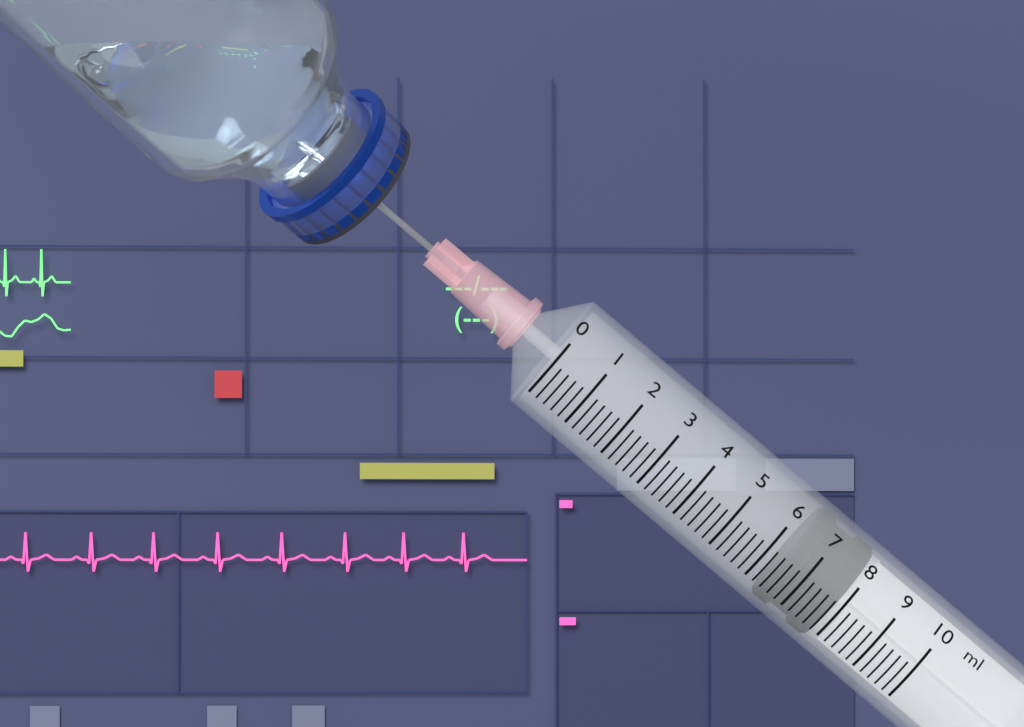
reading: 6.4 ml
